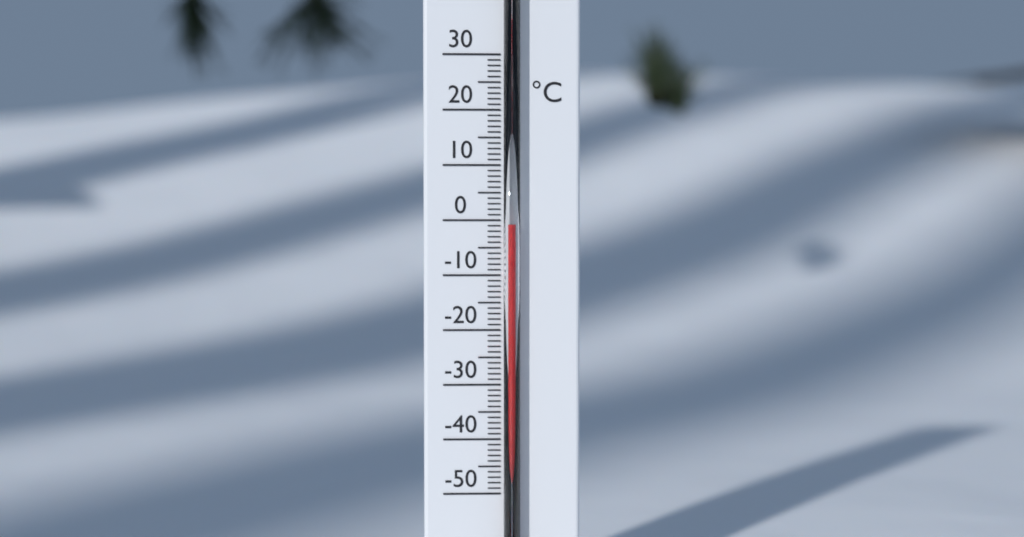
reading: -1 °C
